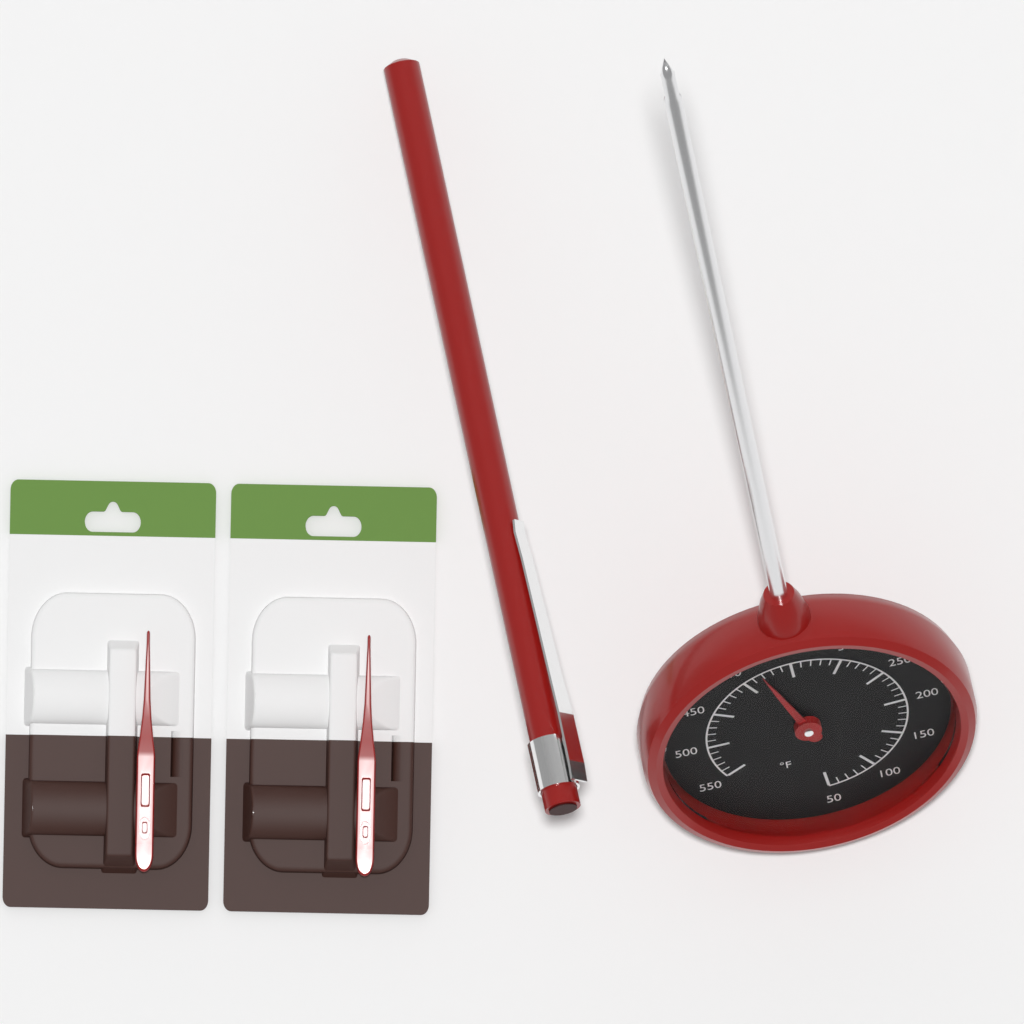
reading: 380 °F
